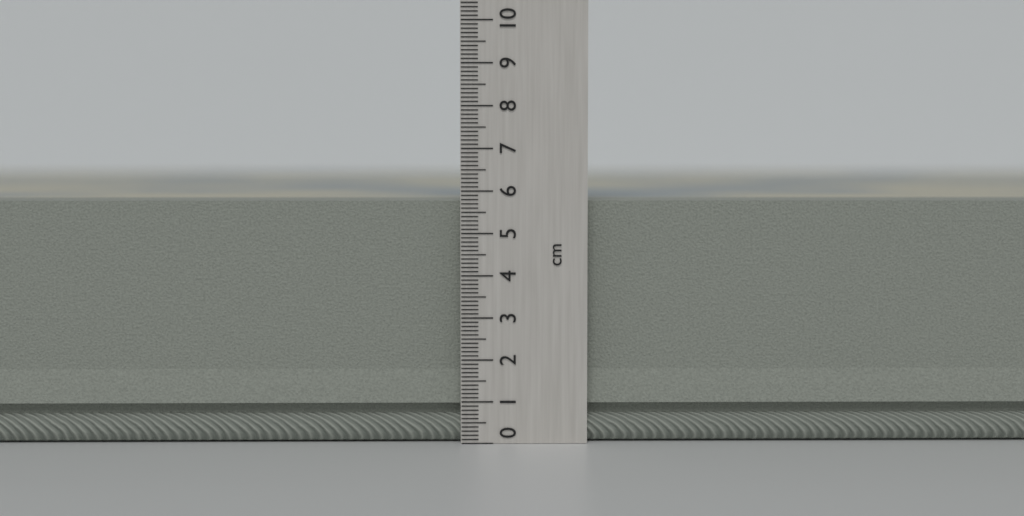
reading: 5.8 cm
